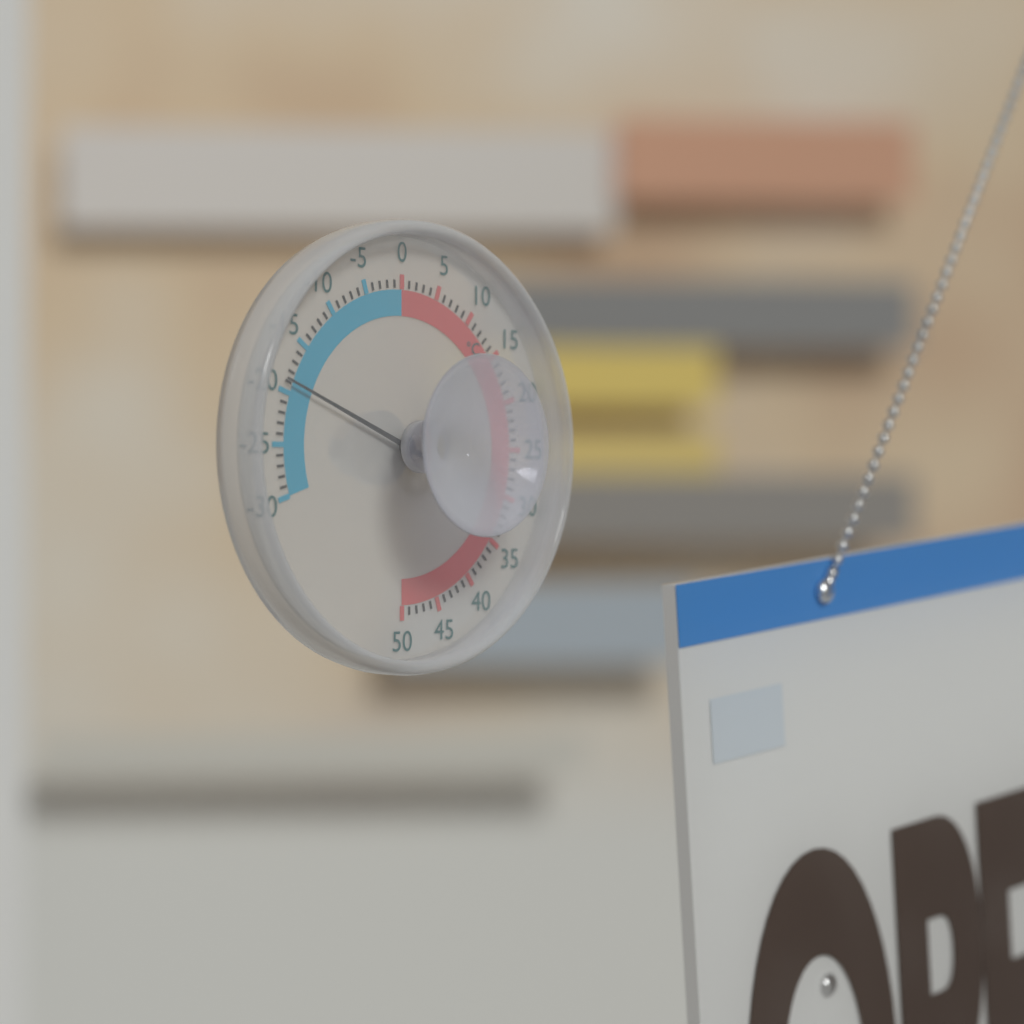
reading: -19 °C
